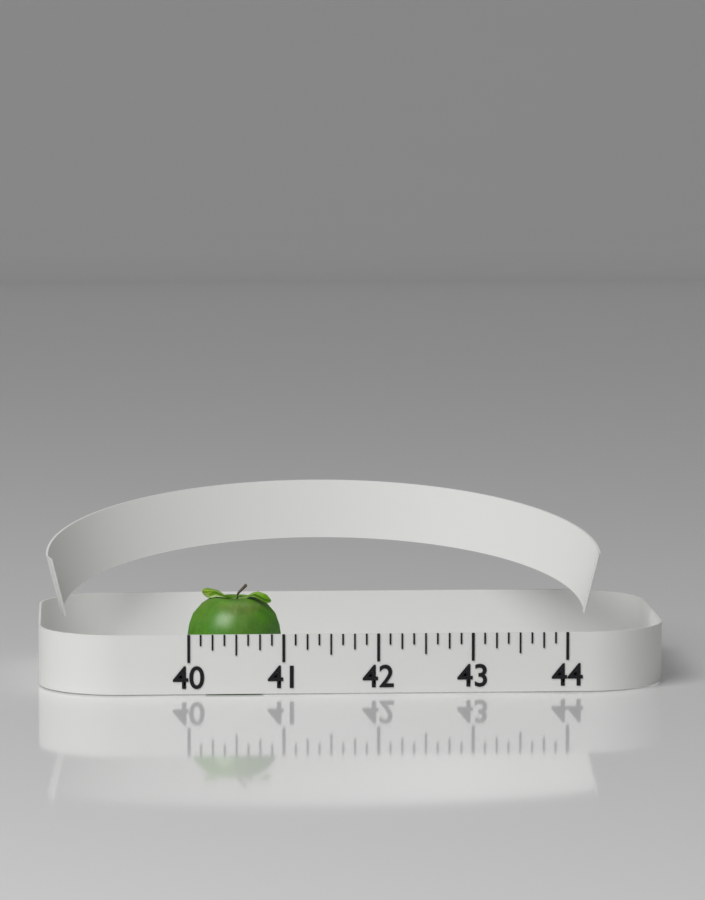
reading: 41.000 (no unit)
